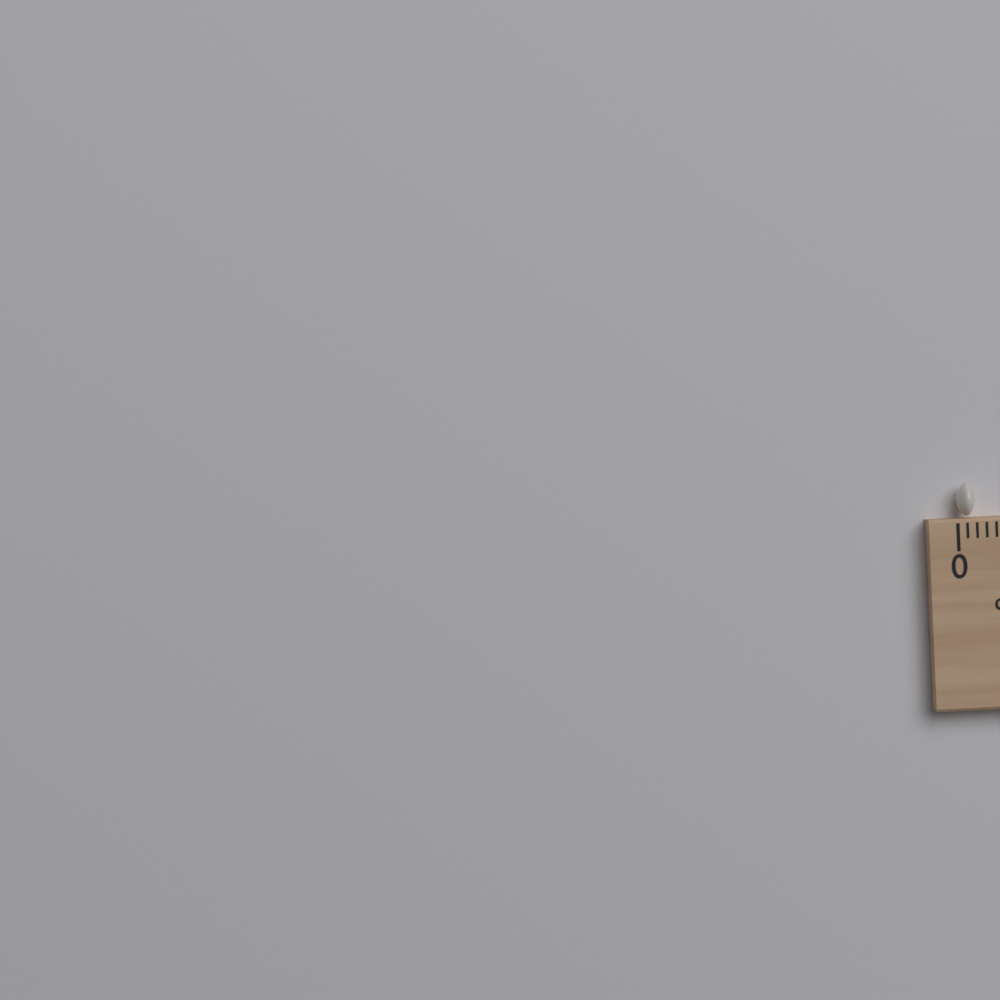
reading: 0.2 cm
